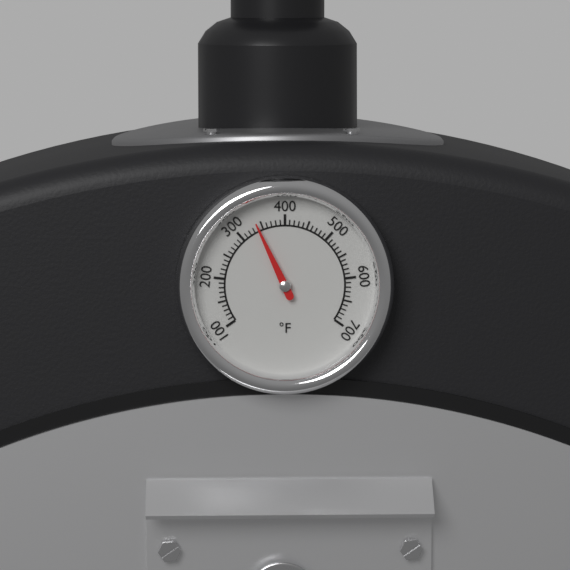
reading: 340 °F
